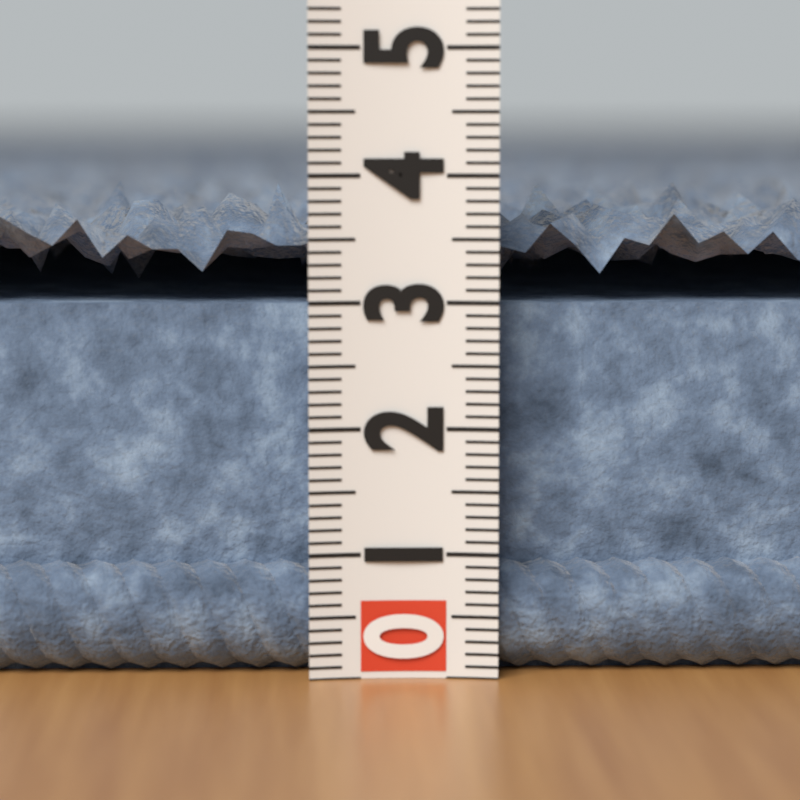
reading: 3.9 (no unit)
